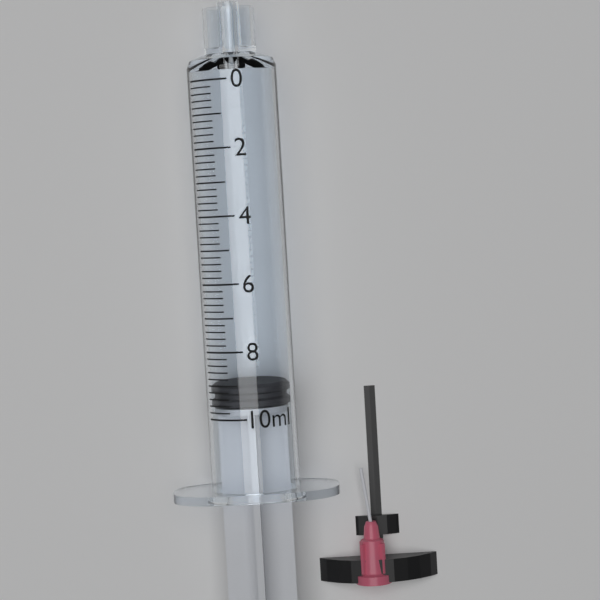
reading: 9.0 ml
